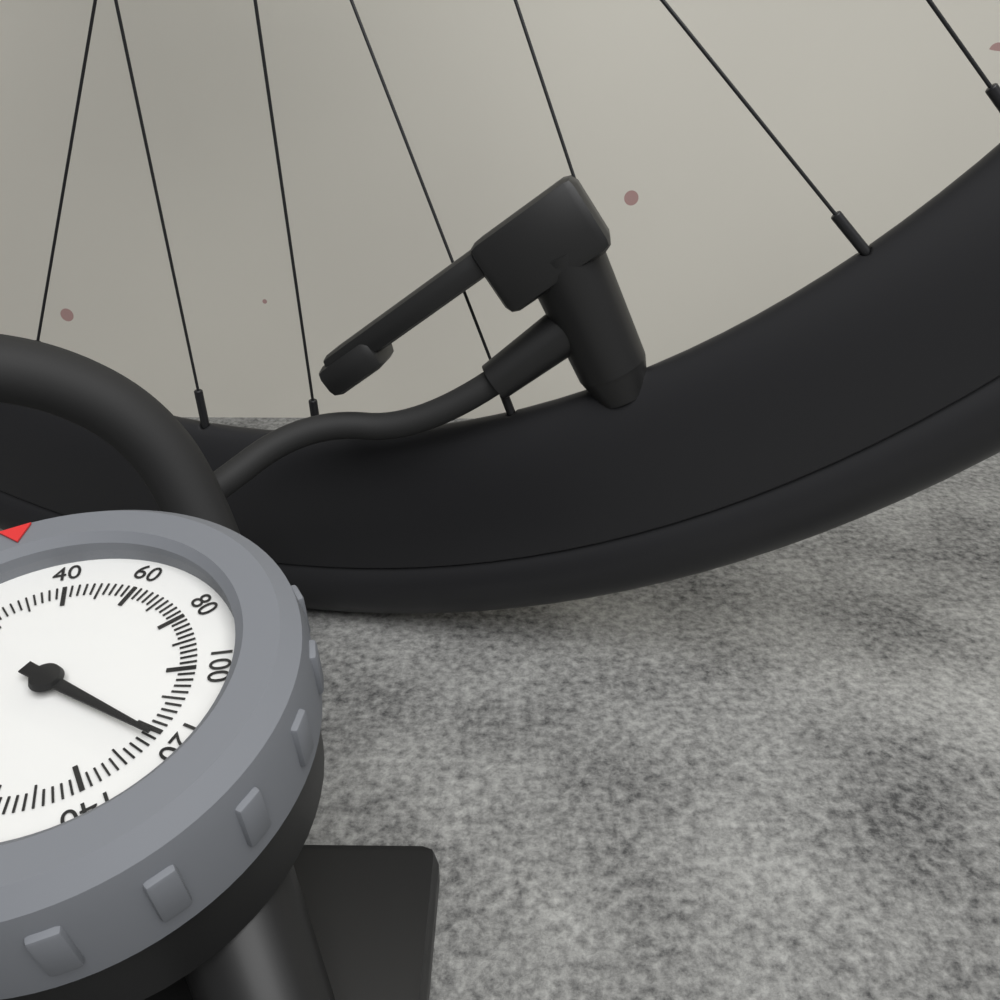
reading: 122 psi
